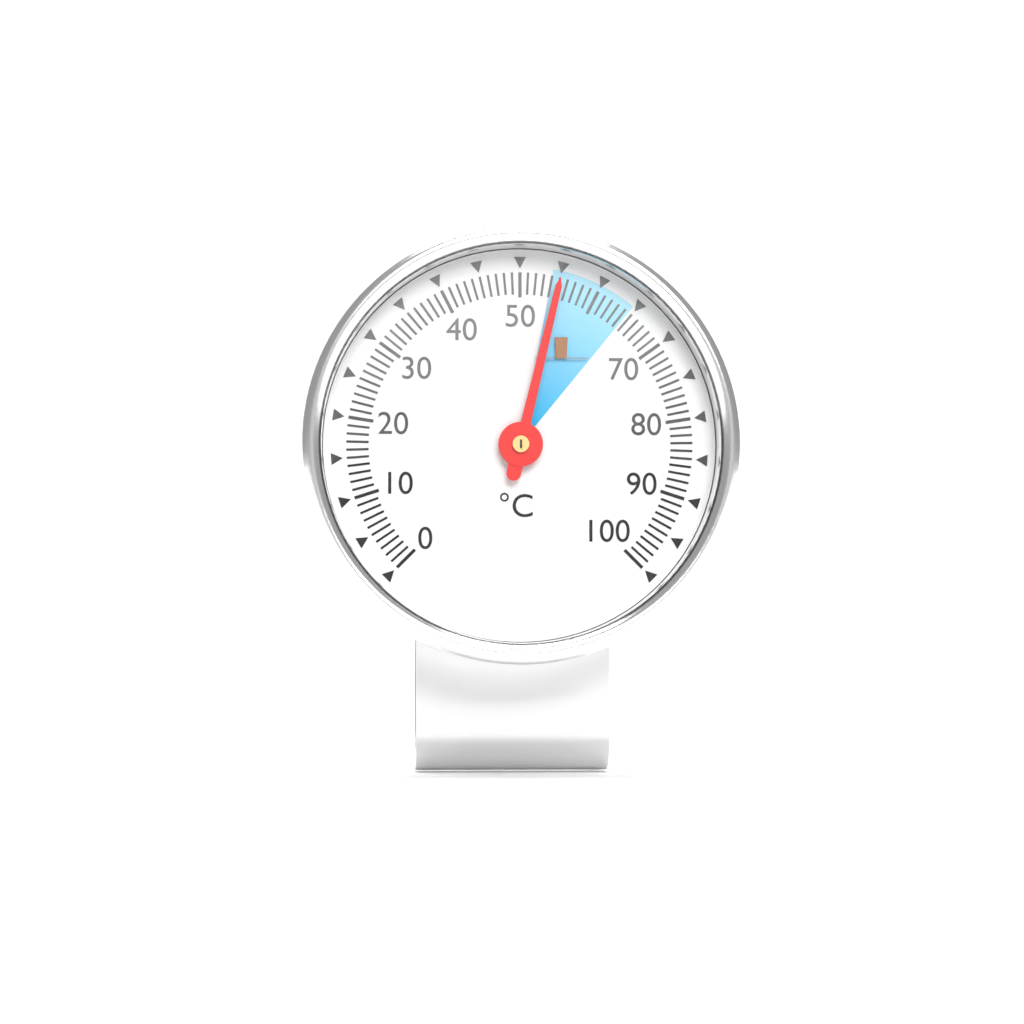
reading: 55 °C
